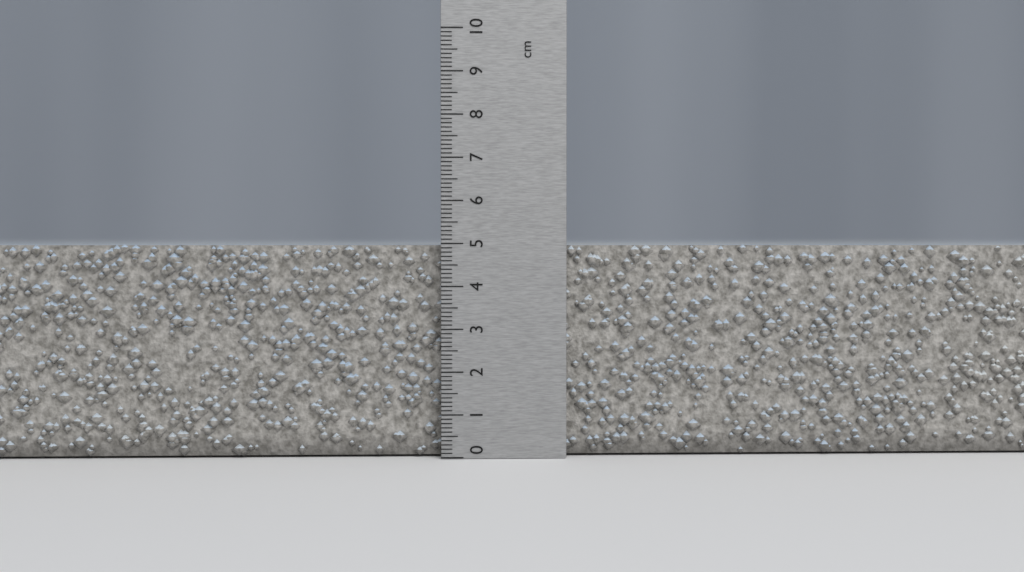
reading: 5.0 cm
